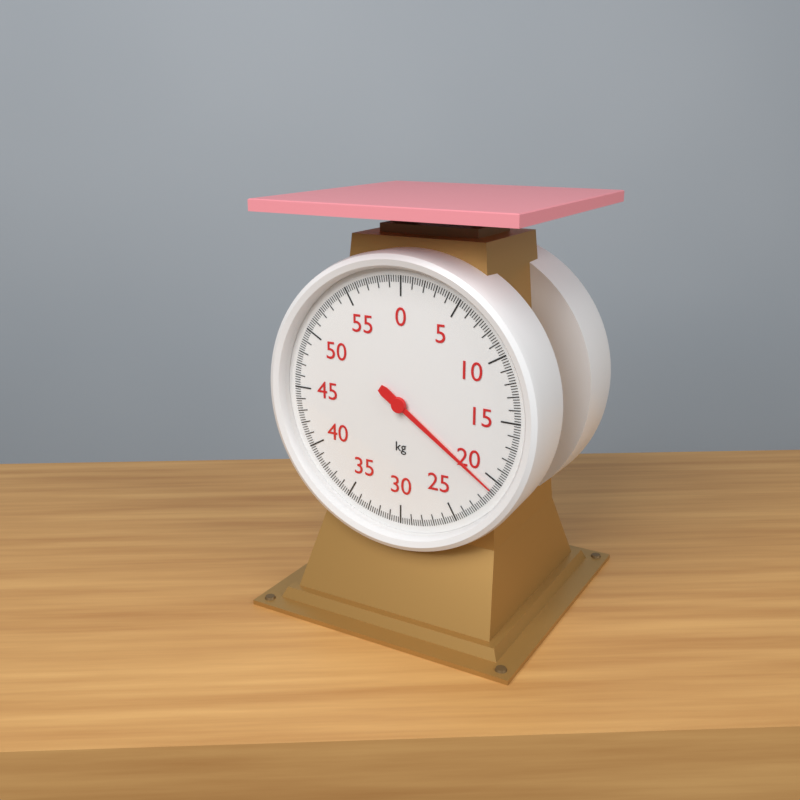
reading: 20.8 kg
